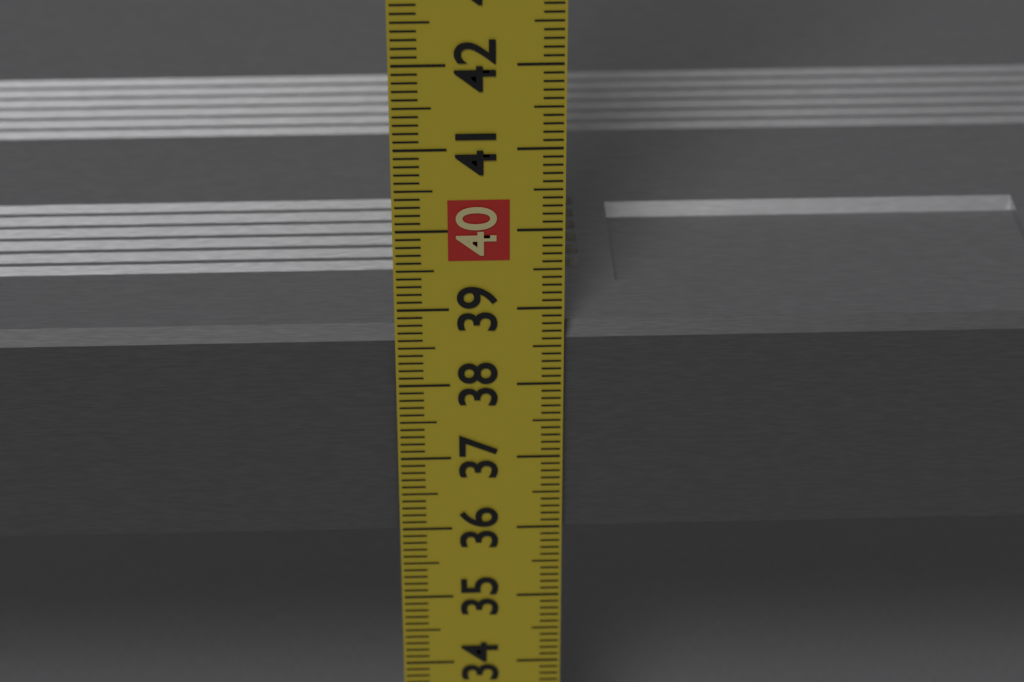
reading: 38.7 cm
